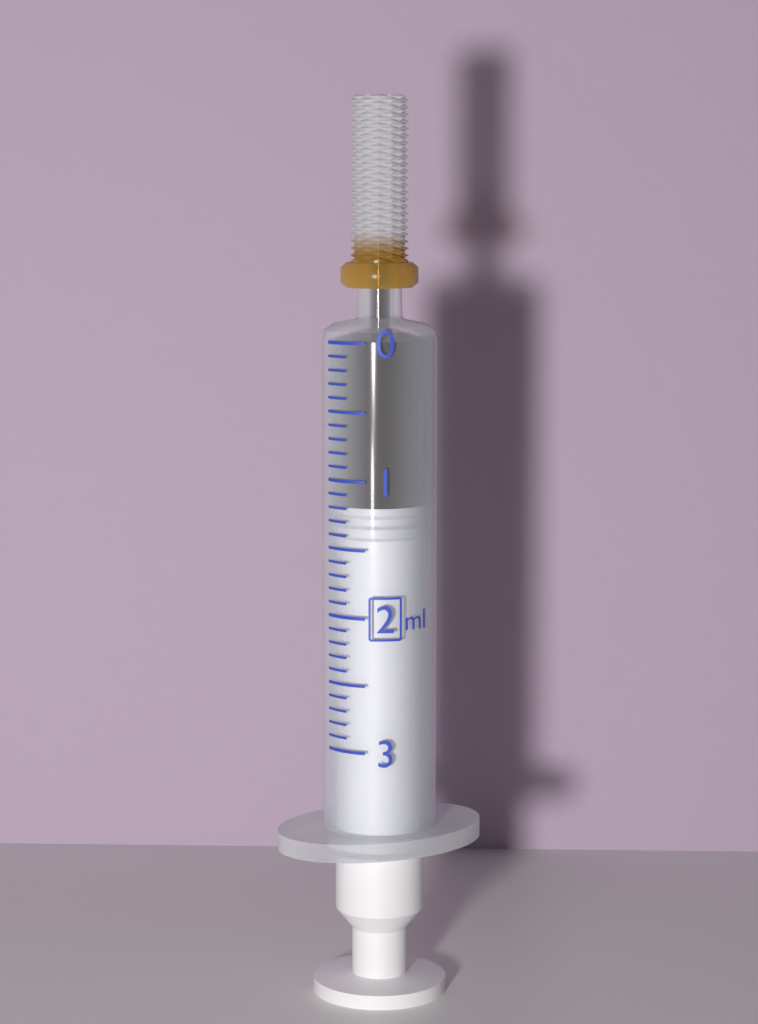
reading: 1.2 ml
